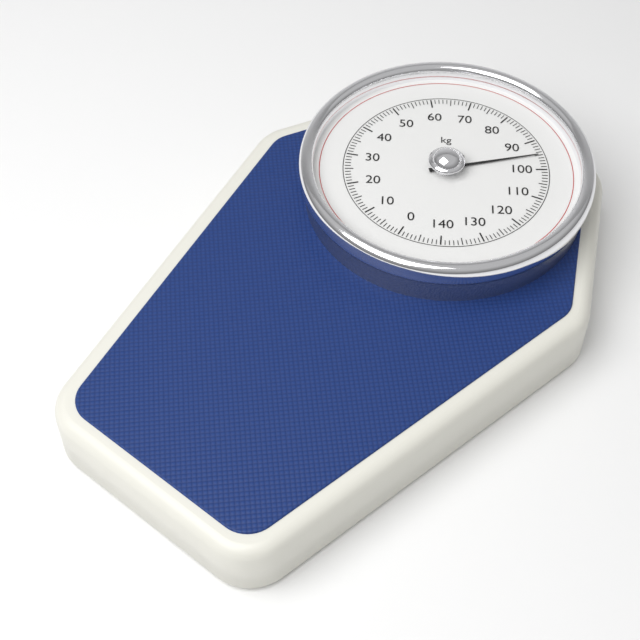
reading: 95 kg
